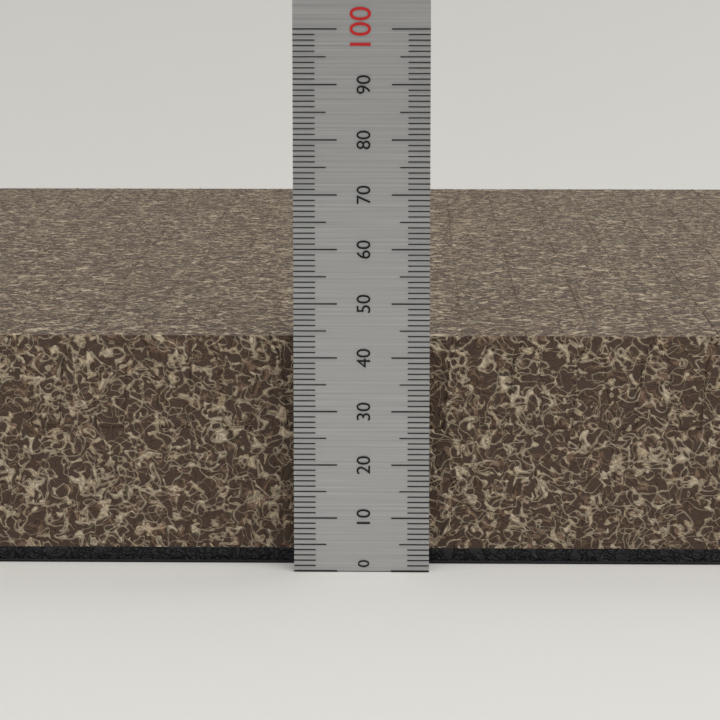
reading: 43 (no unit)
